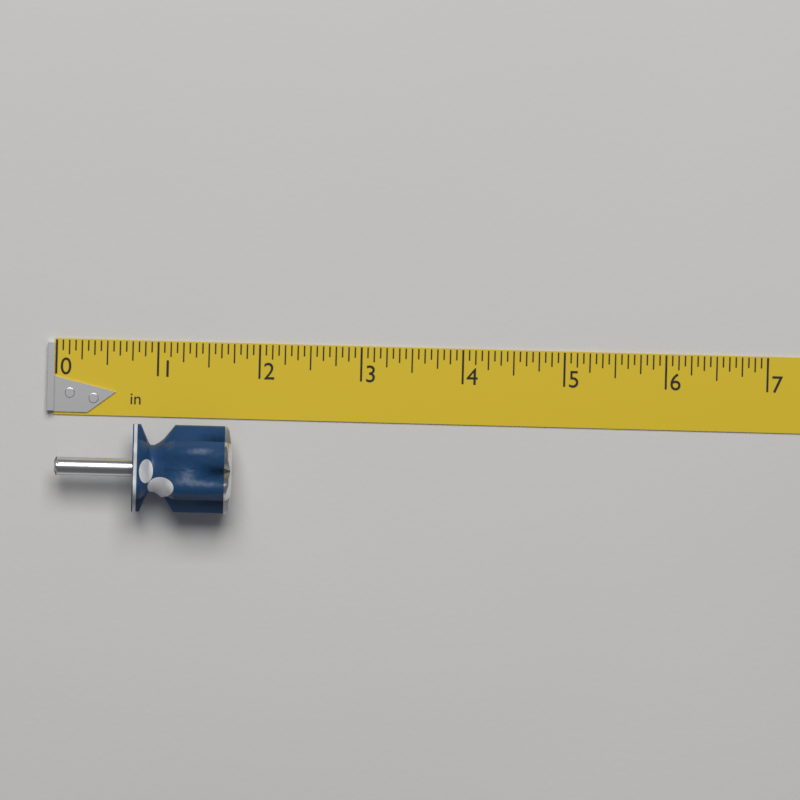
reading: 1.7500 in
